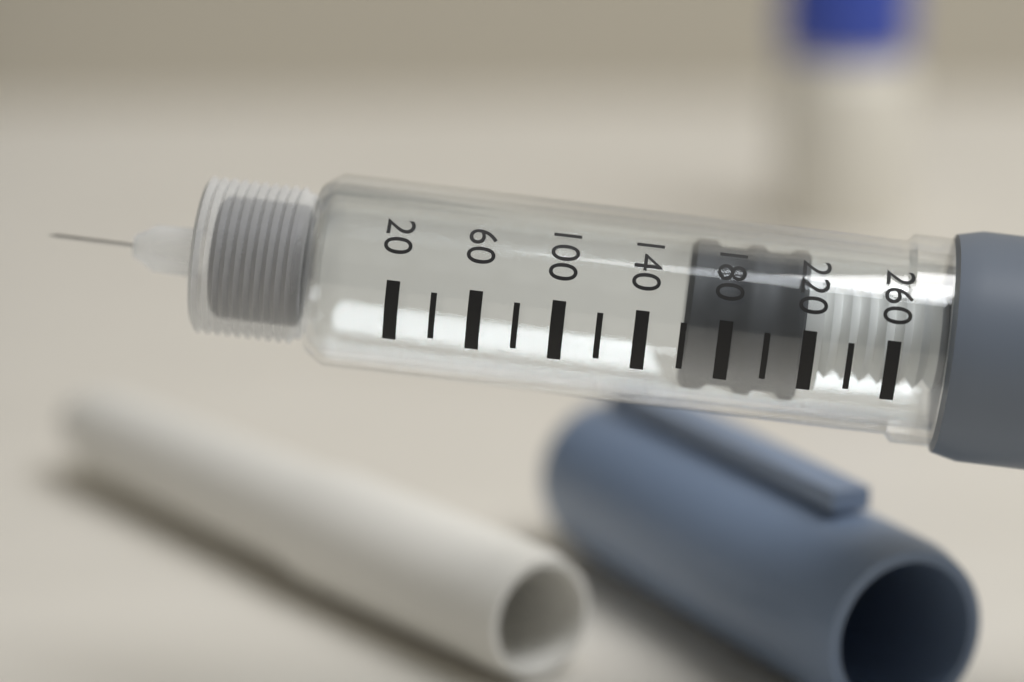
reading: 160 (no unit)
